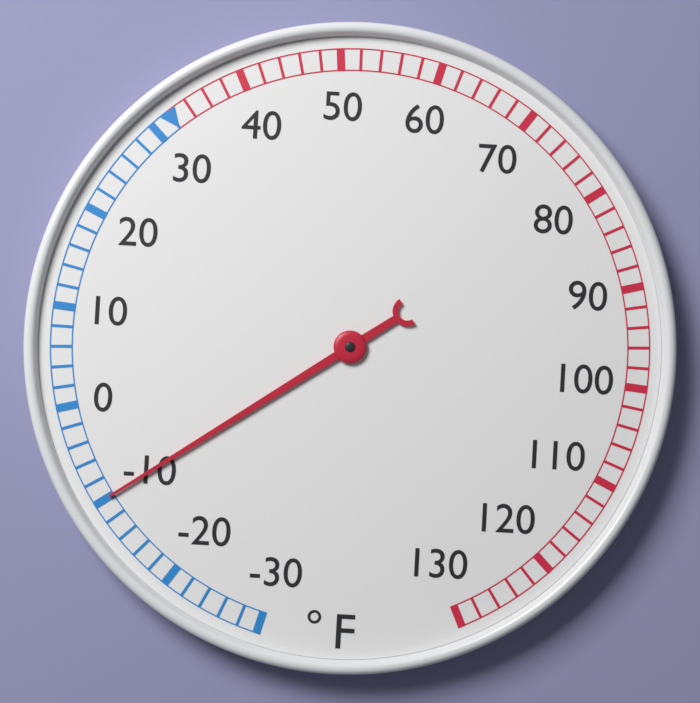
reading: -10 °F
